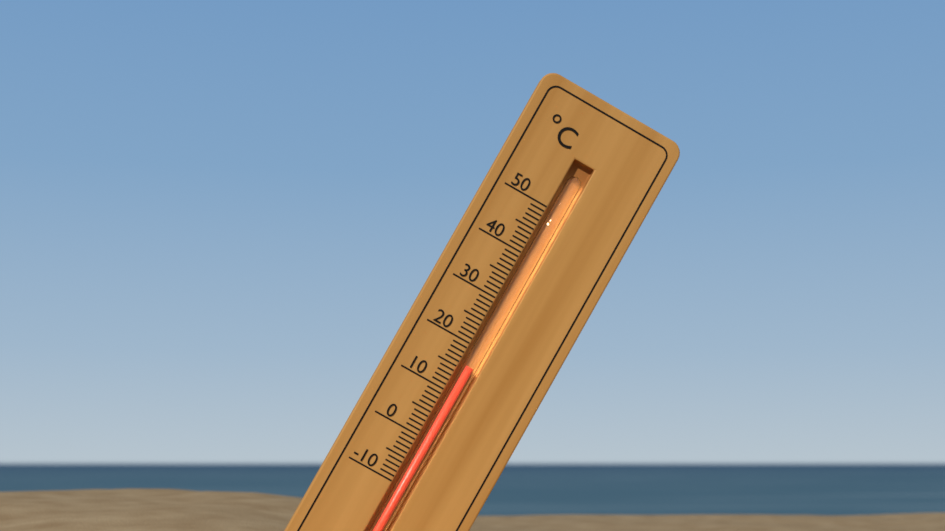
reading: 16 °C
